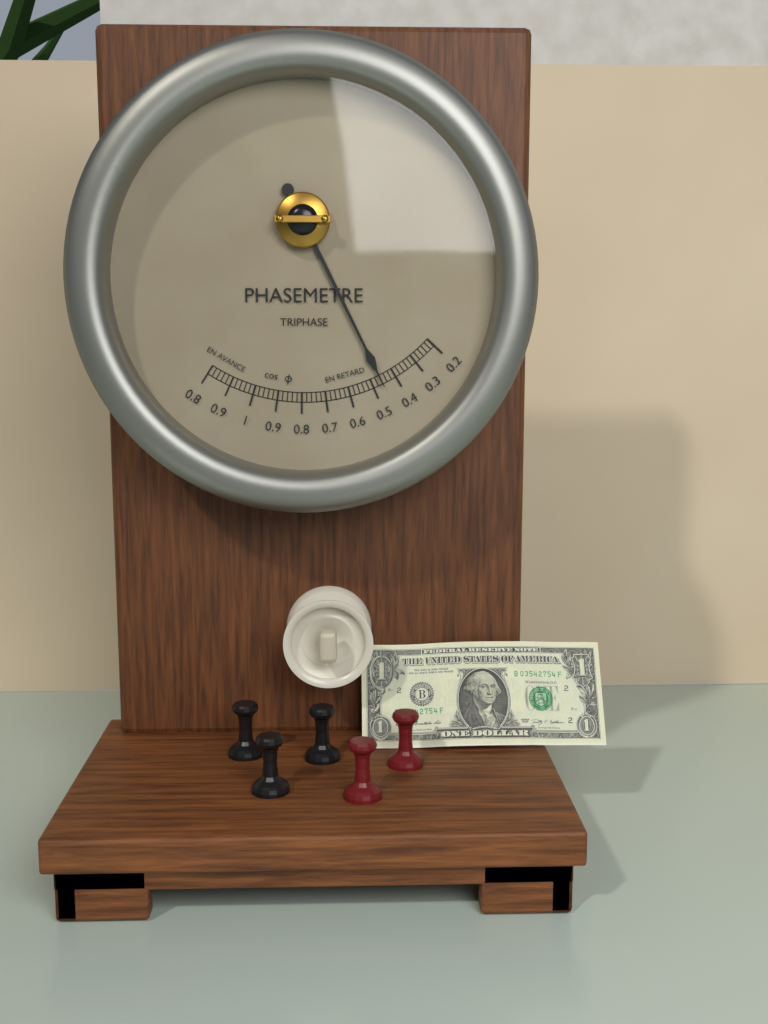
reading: 0.46 cos φ
